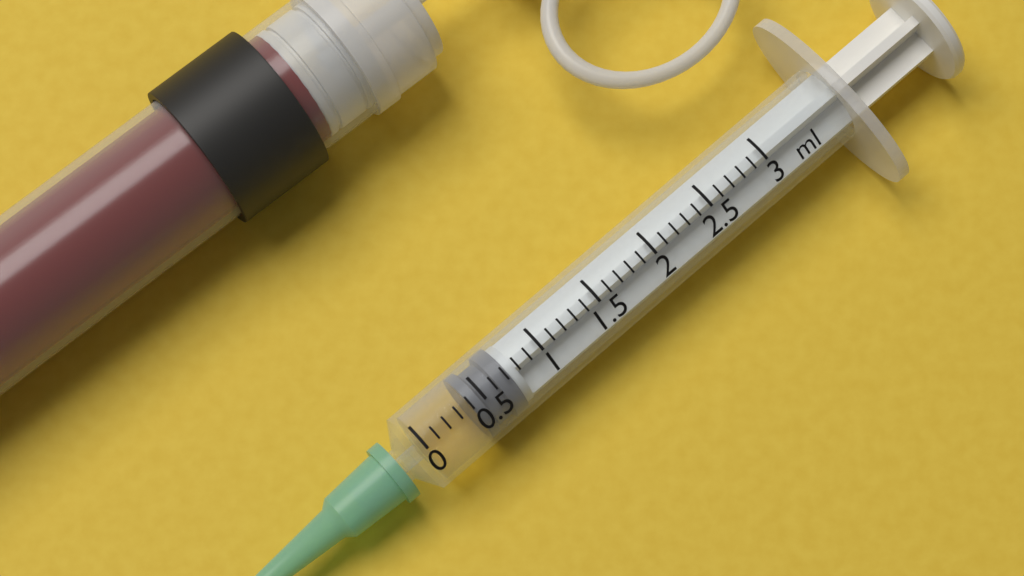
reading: 0.4 ml
